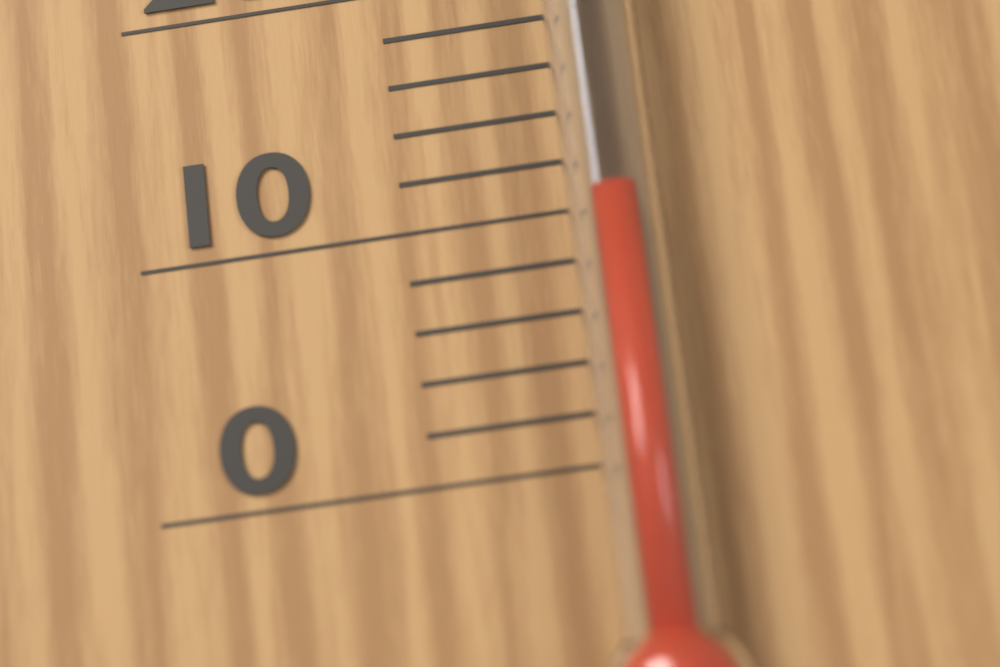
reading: 10 °C
